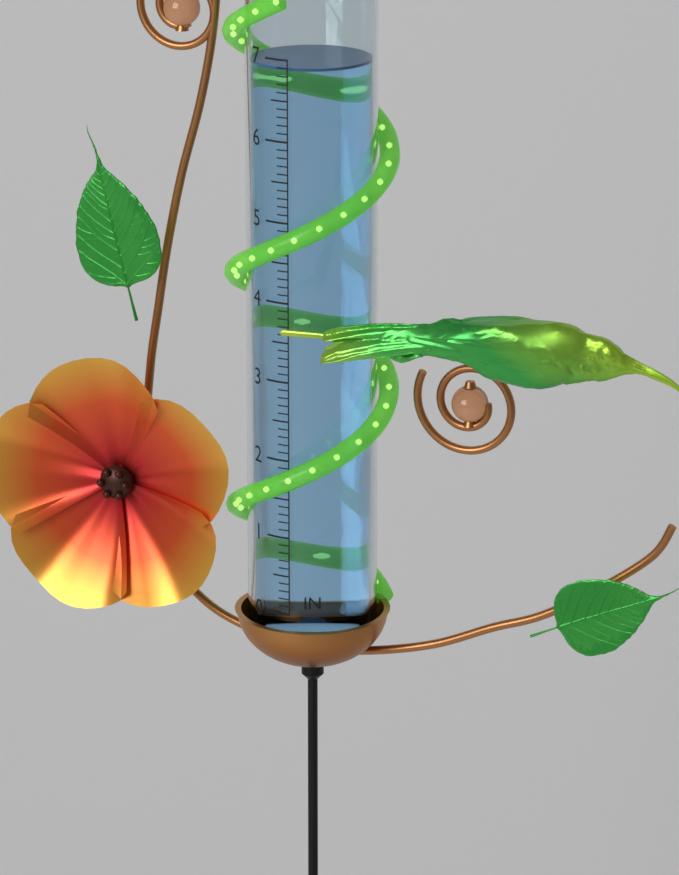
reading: 6.9 in
